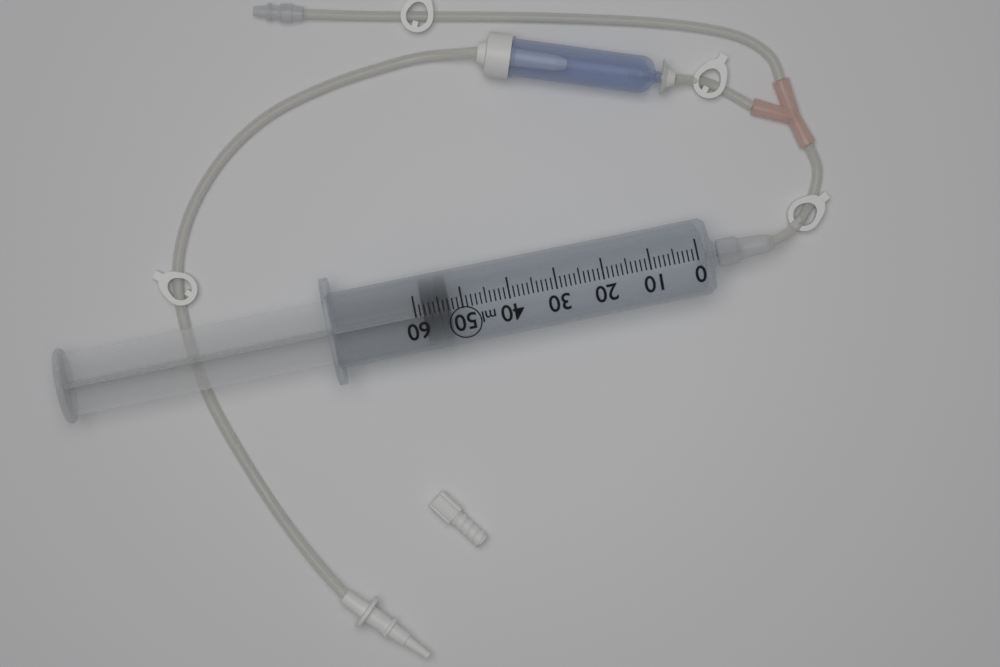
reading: 53 ml
